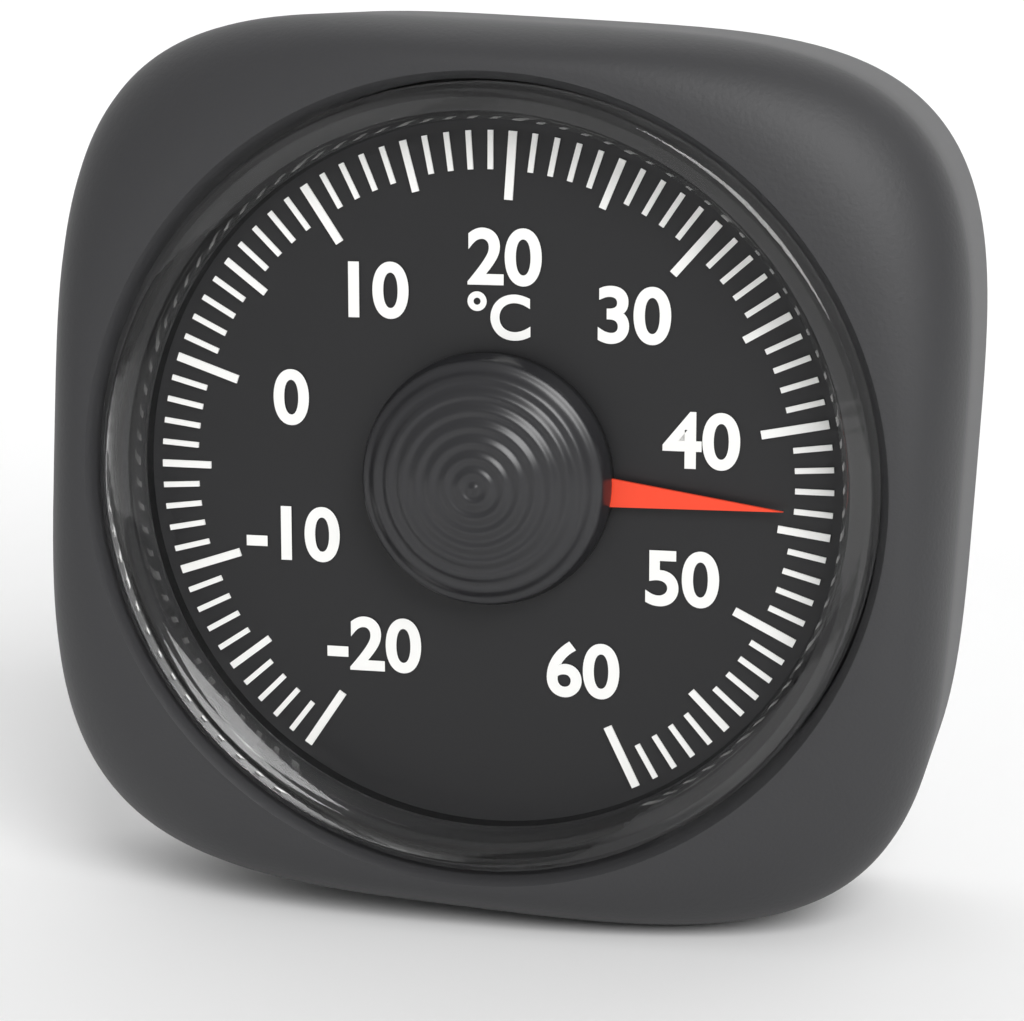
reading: 44 °C
